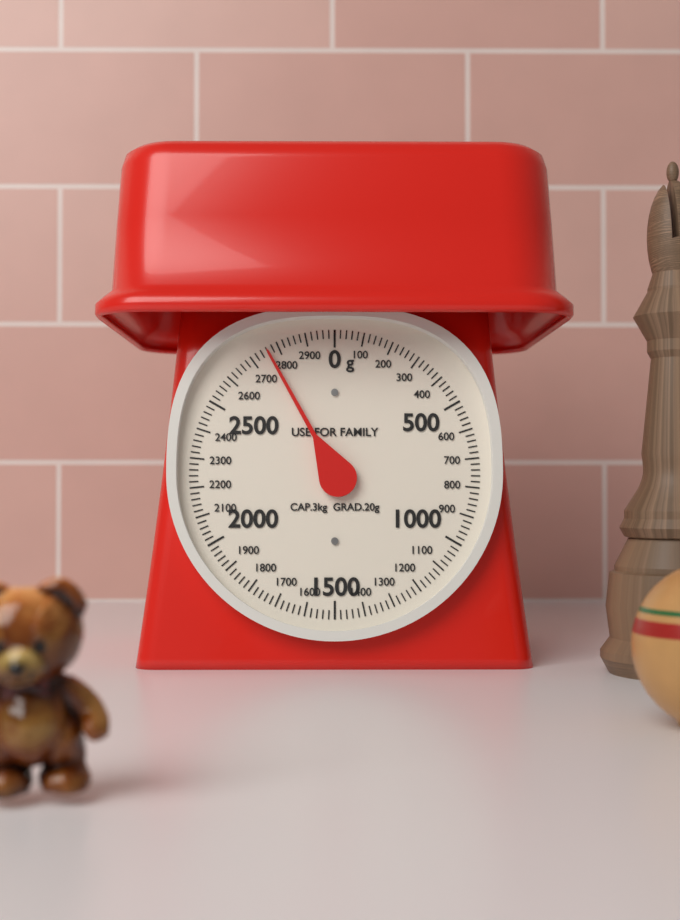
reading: 2760 g
